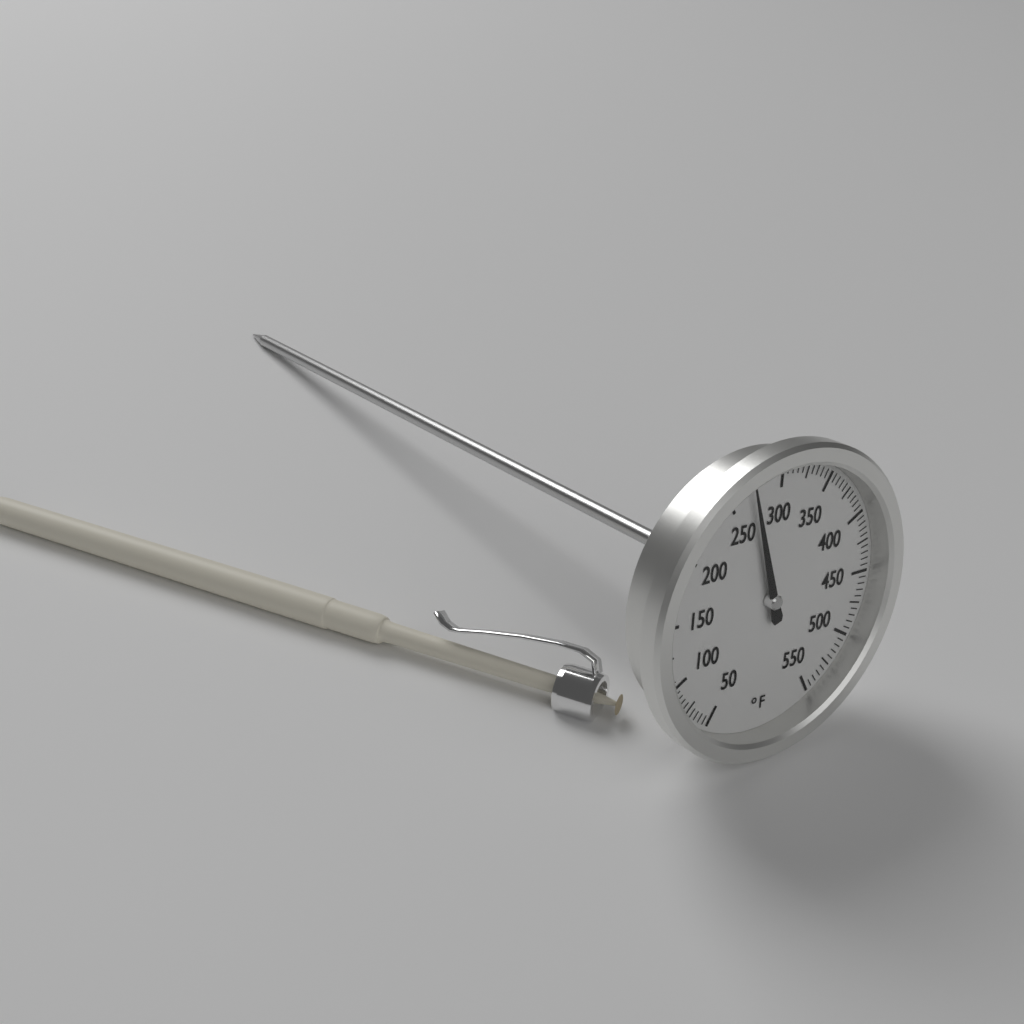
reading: 270 °F
